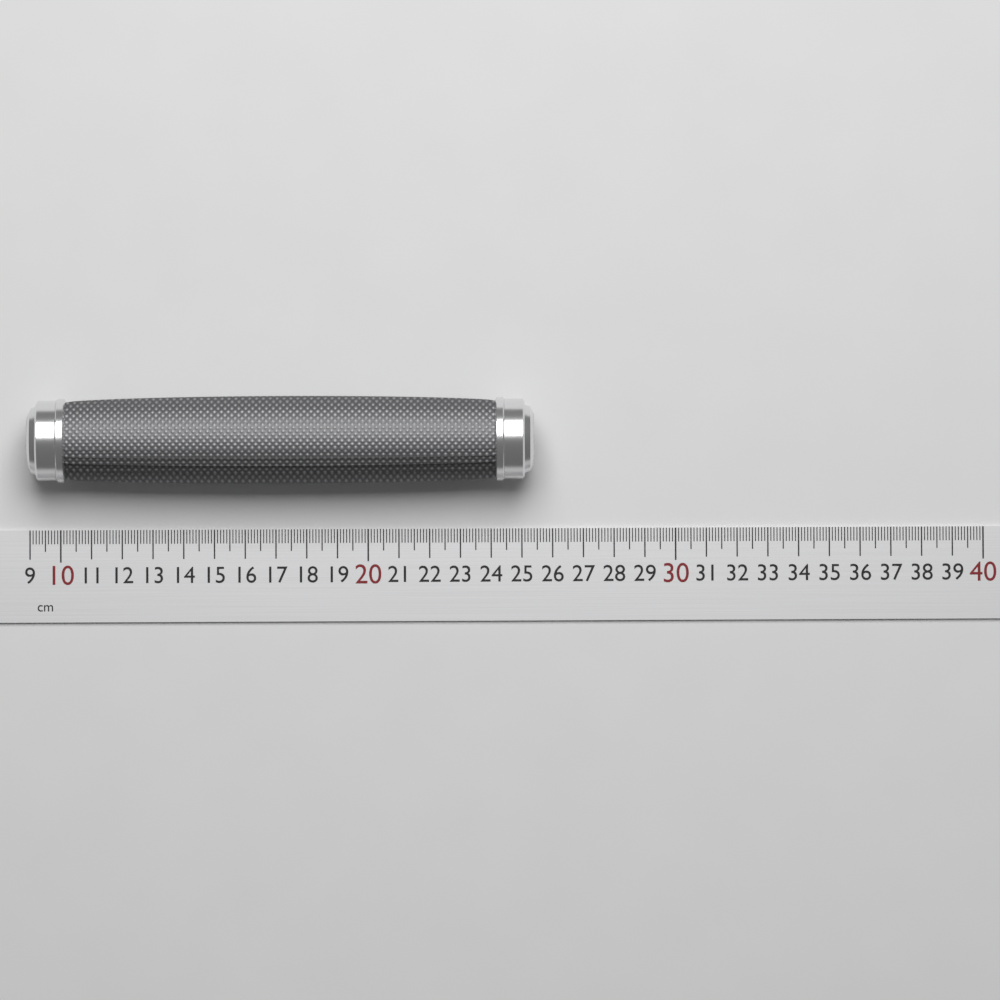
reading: 25.4 cm
